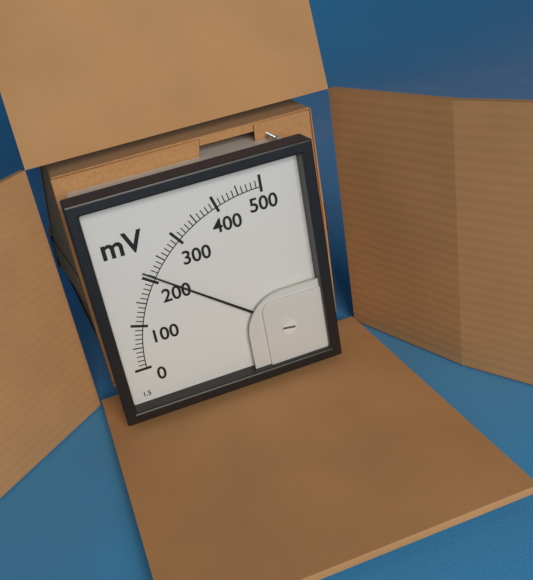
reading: 210 mV
